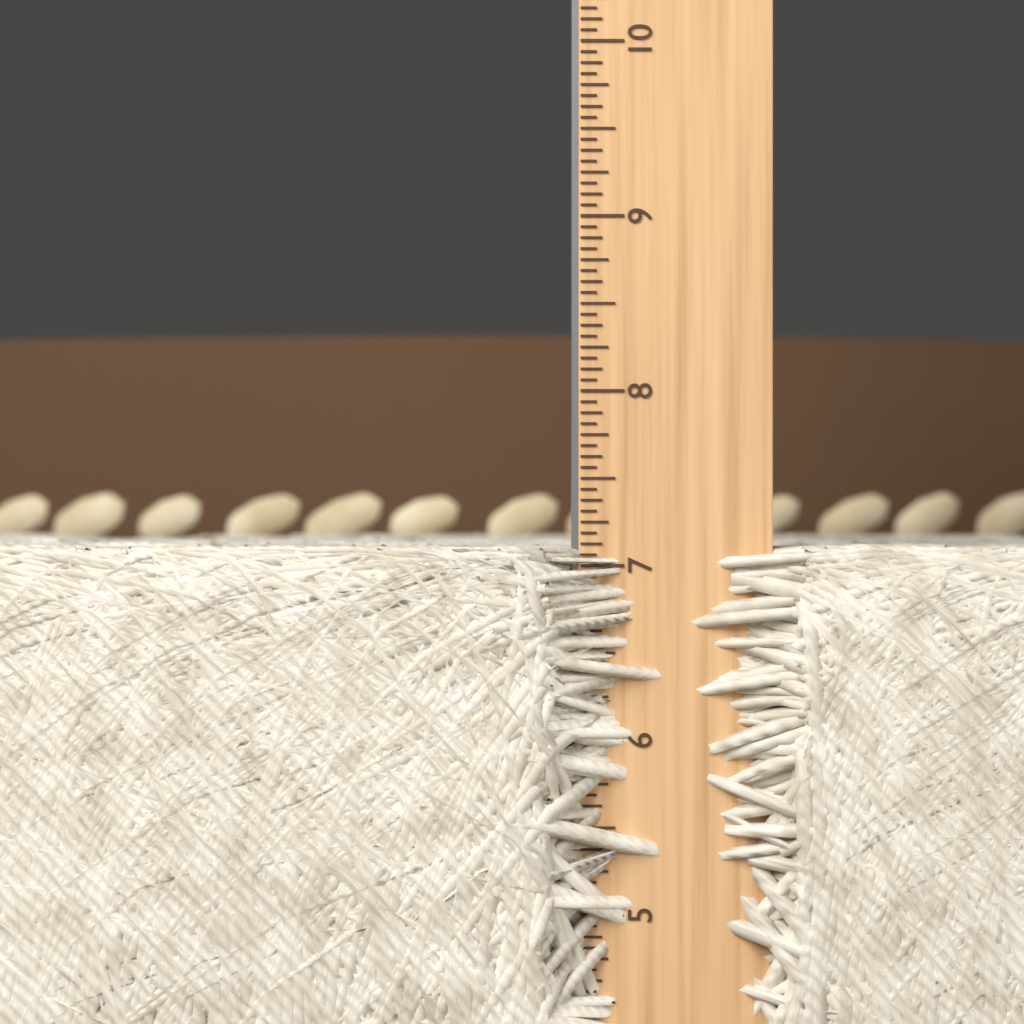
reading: 7.1250 in
